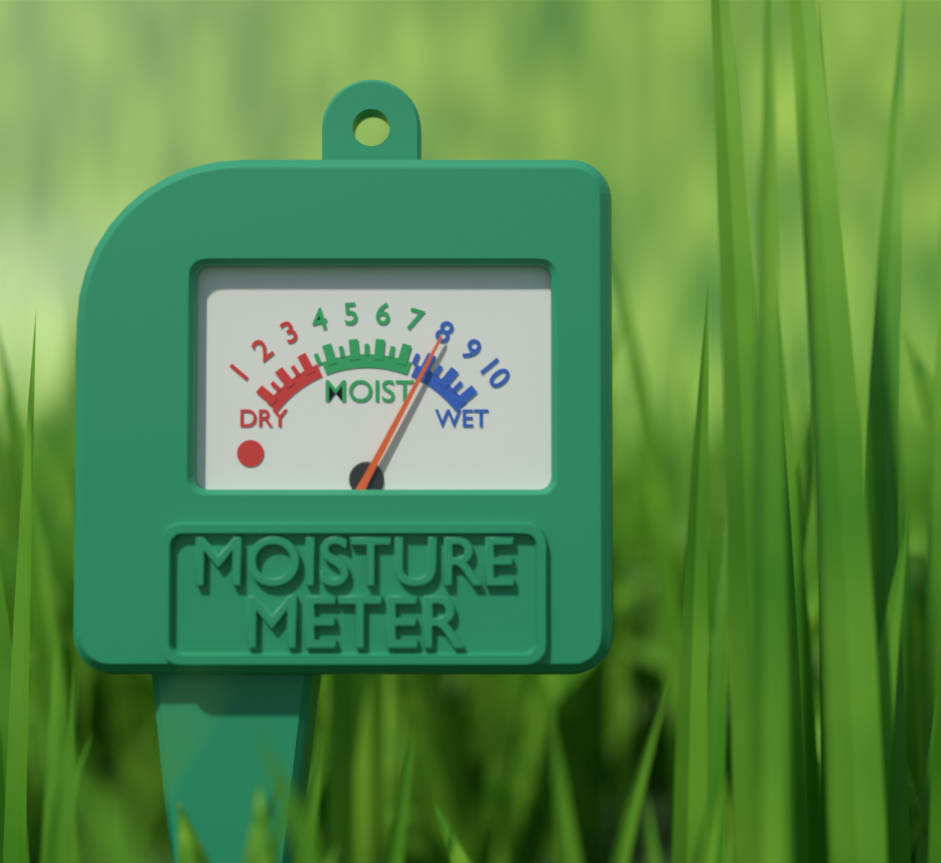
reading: 8.0 (no unit)
